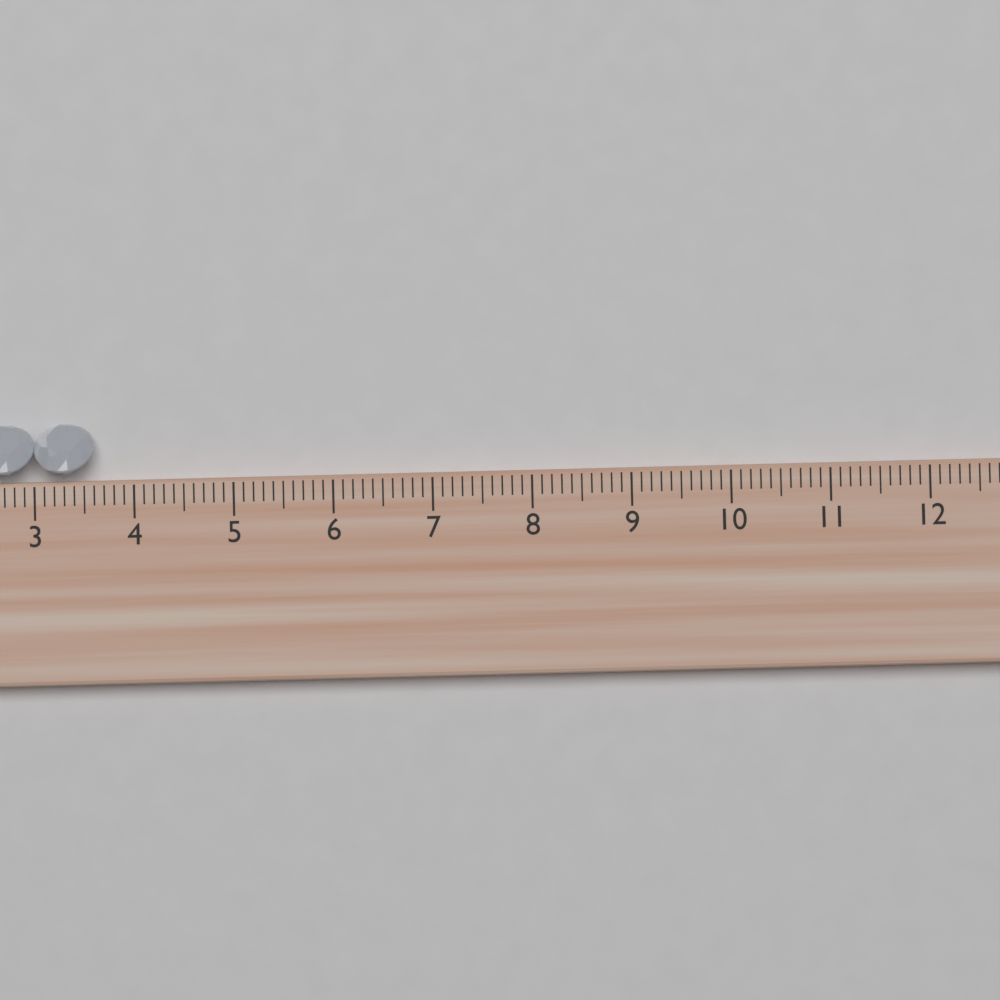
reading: 3.6 cm
